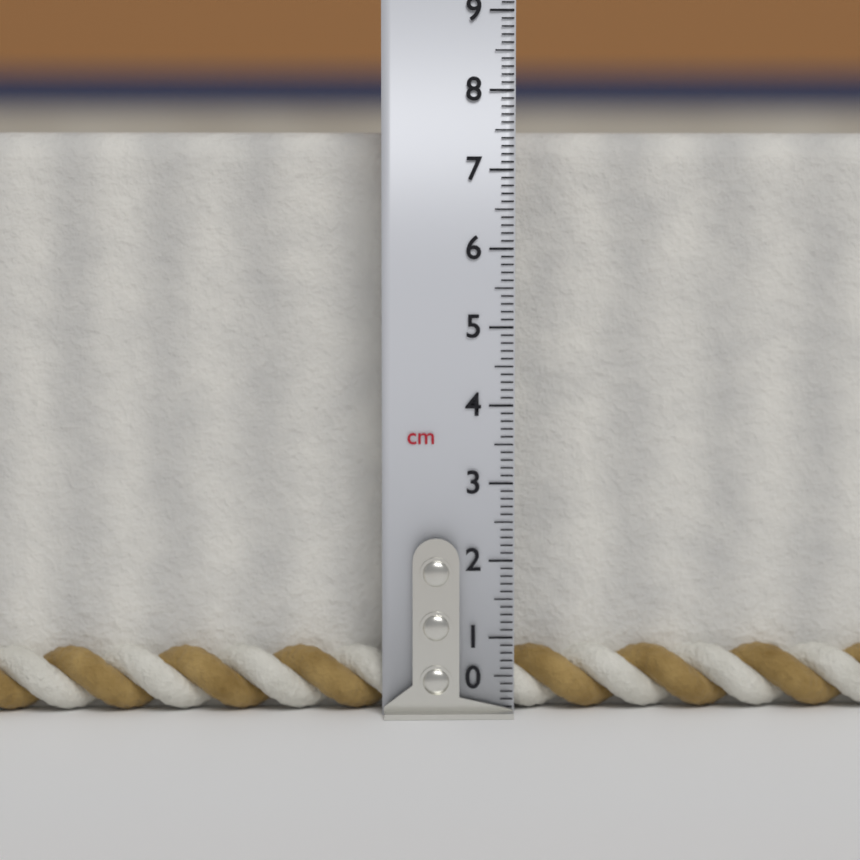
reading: 7.5 cm
